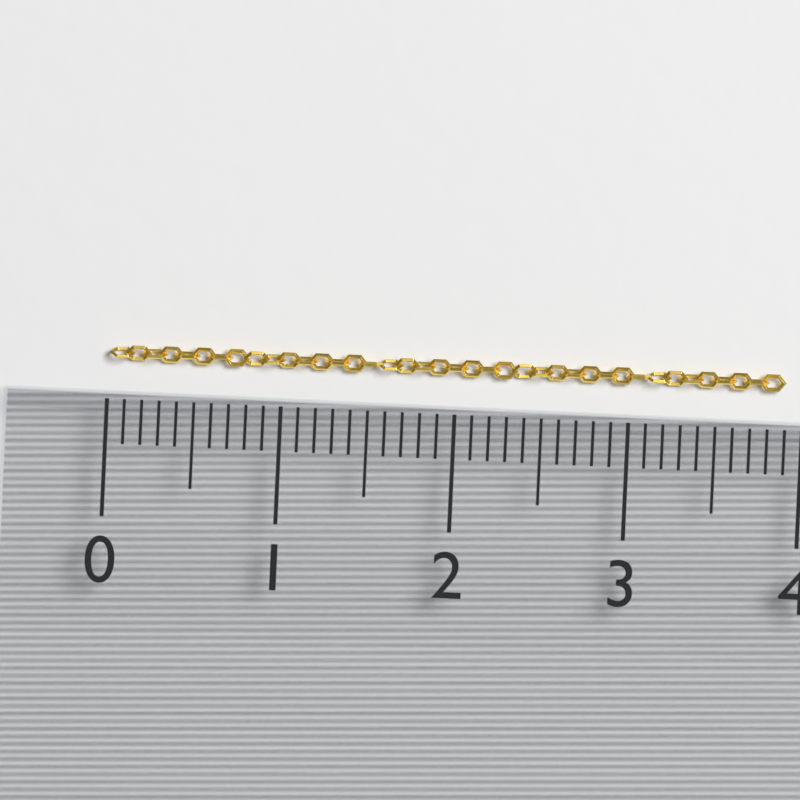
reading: 3.9 (no unit)
